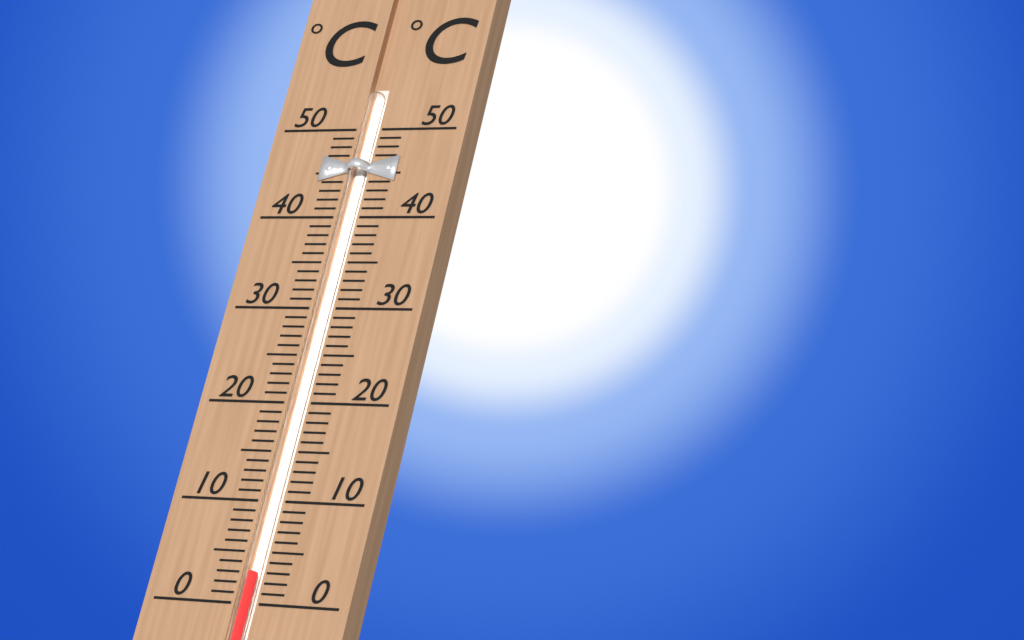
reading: 3 °C
